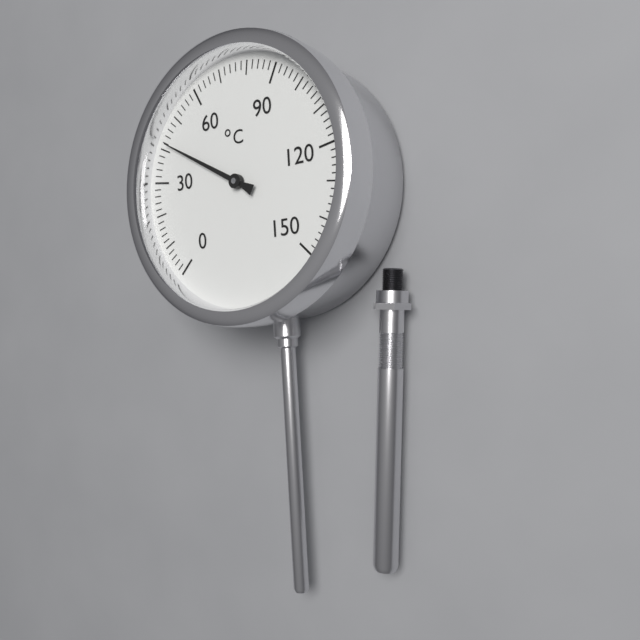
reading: 42 °C
